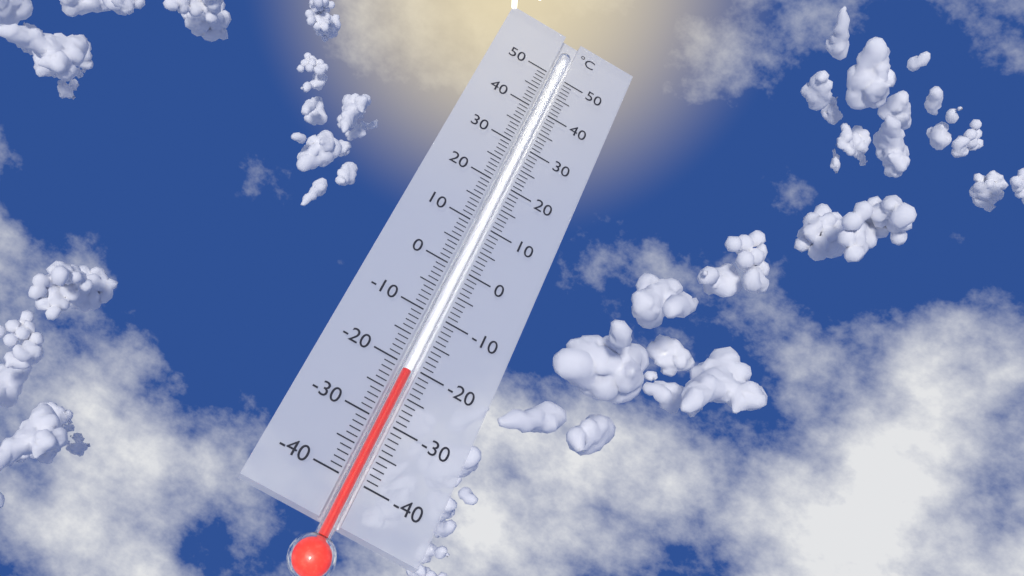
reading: -21 °C
